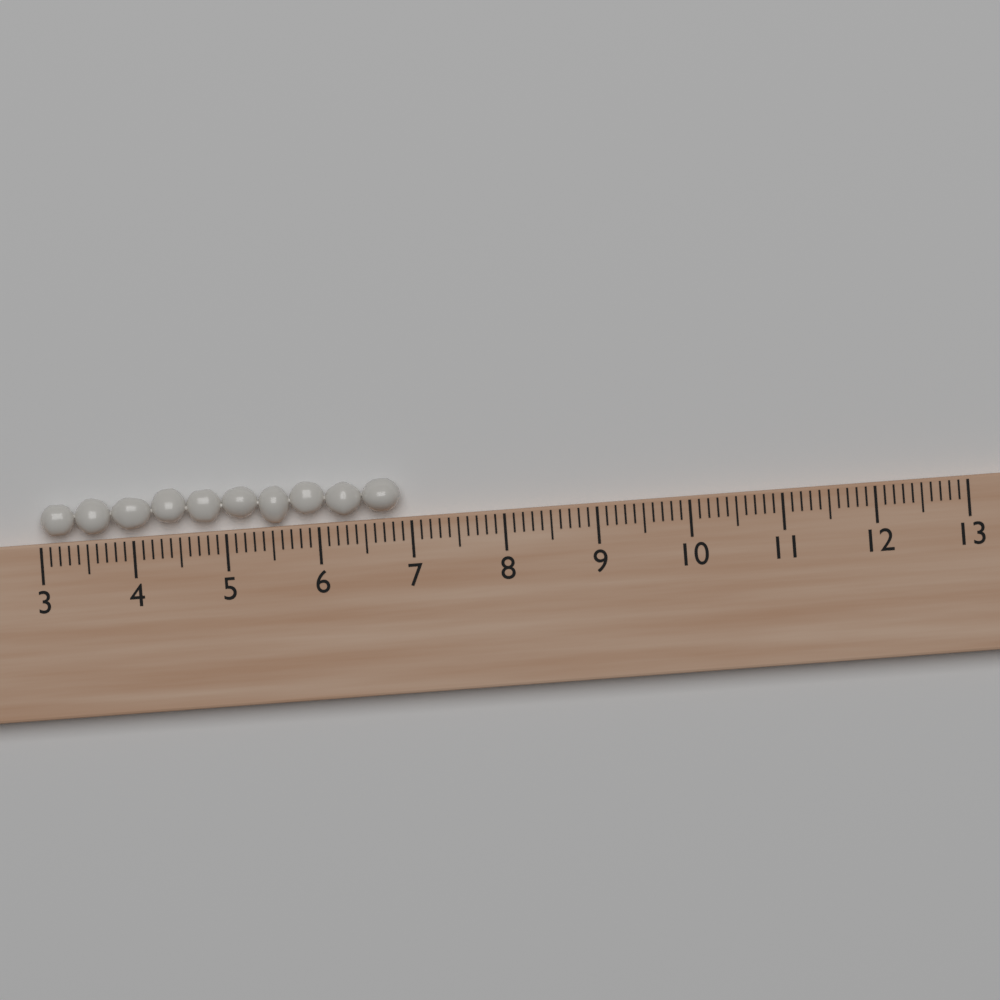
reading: 6.9 (no unit)
